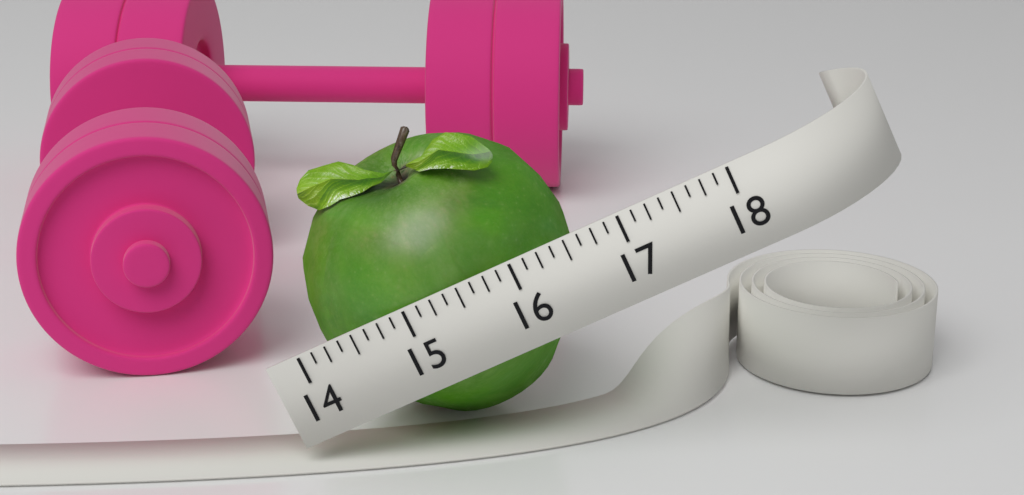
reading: 16.500 (no unit)
